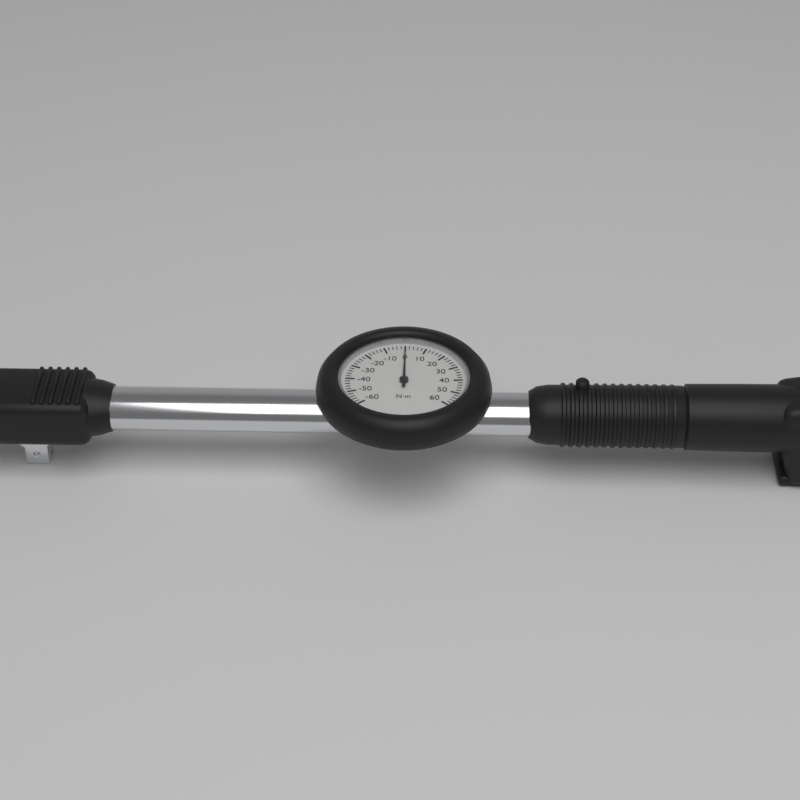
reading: 0 N·m
